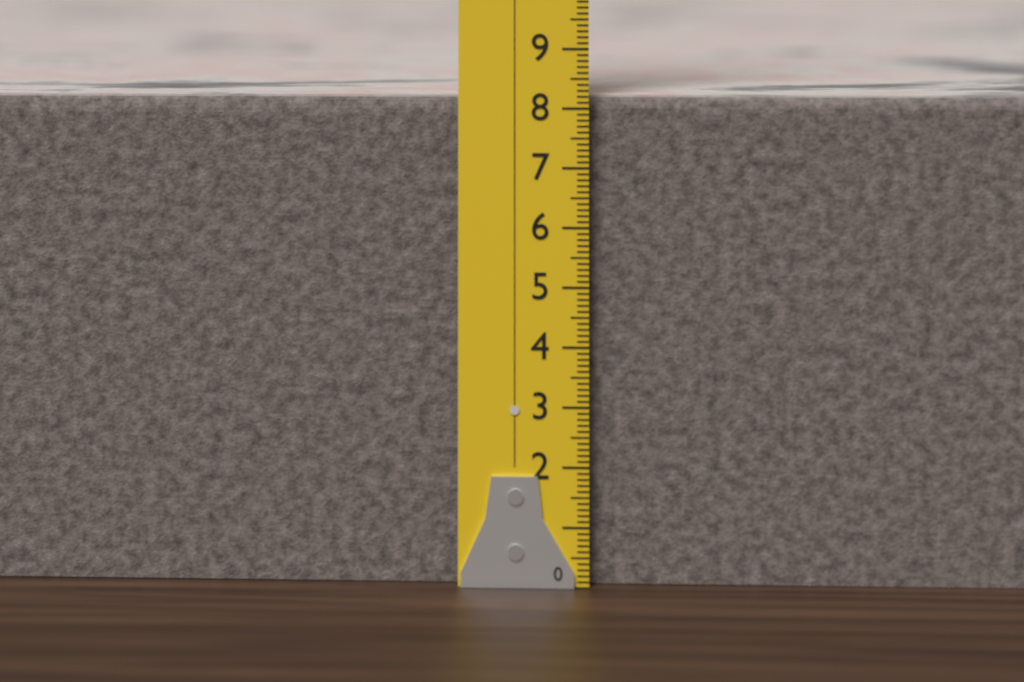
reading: 8.2 (no unit)
